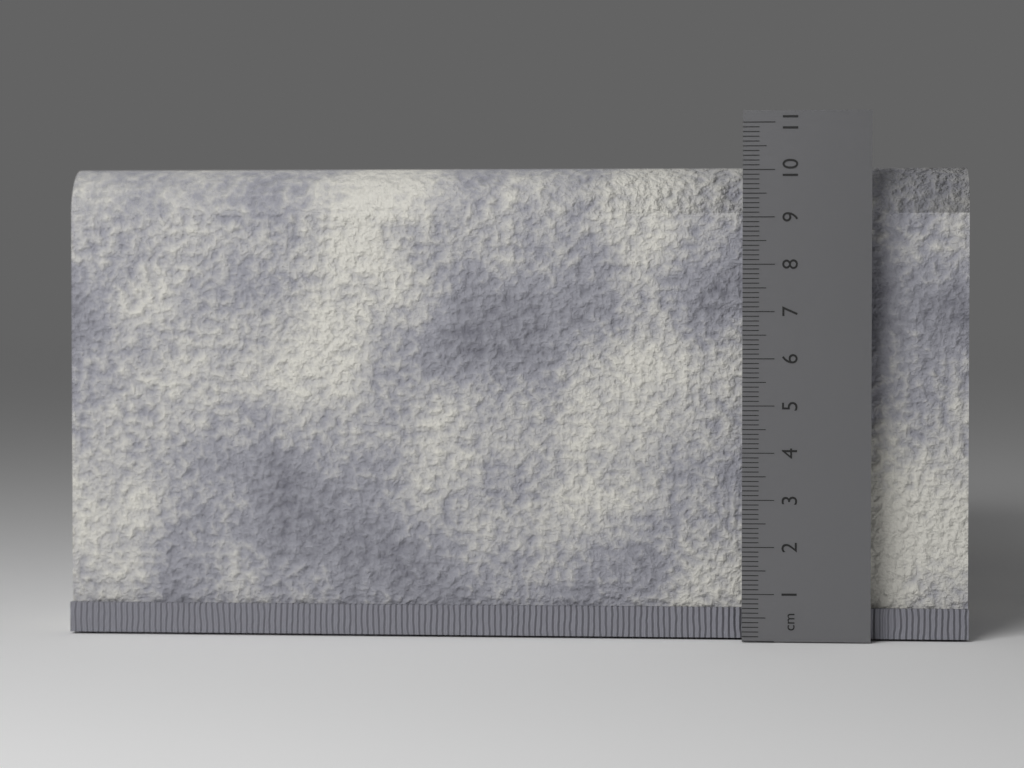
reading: 10.1 cm
